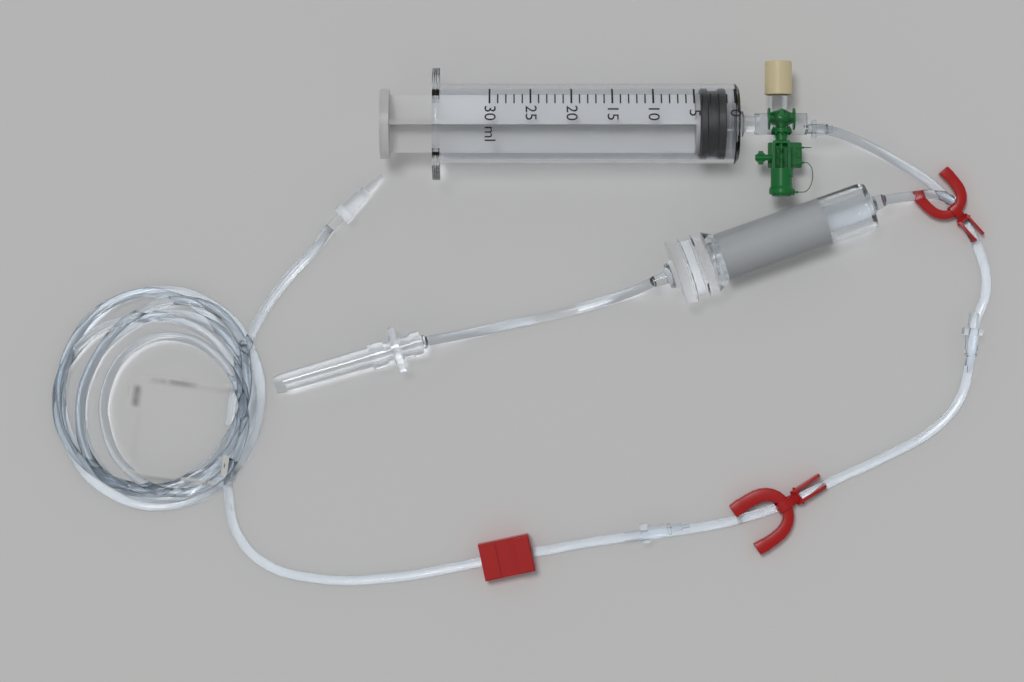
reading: 1 ml
